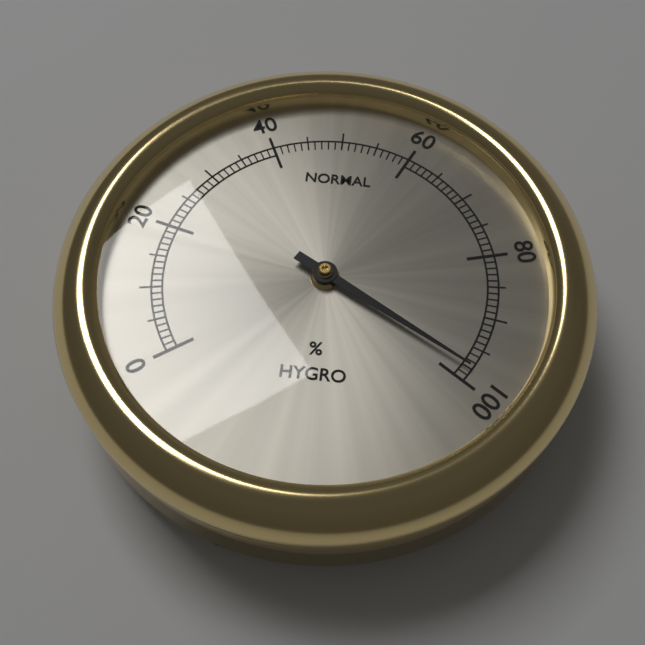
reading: 98 %
